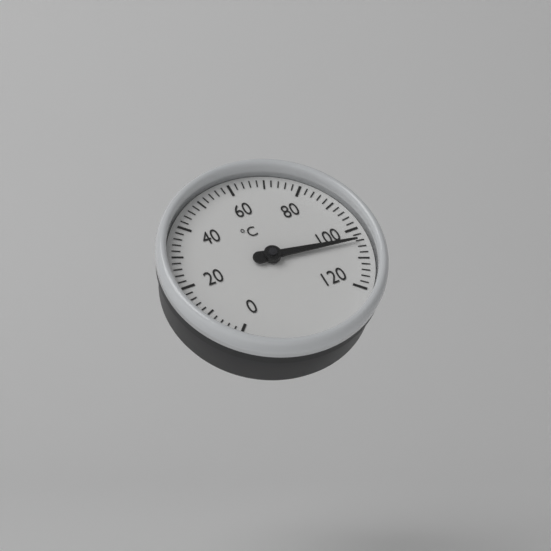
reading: 104 °C
